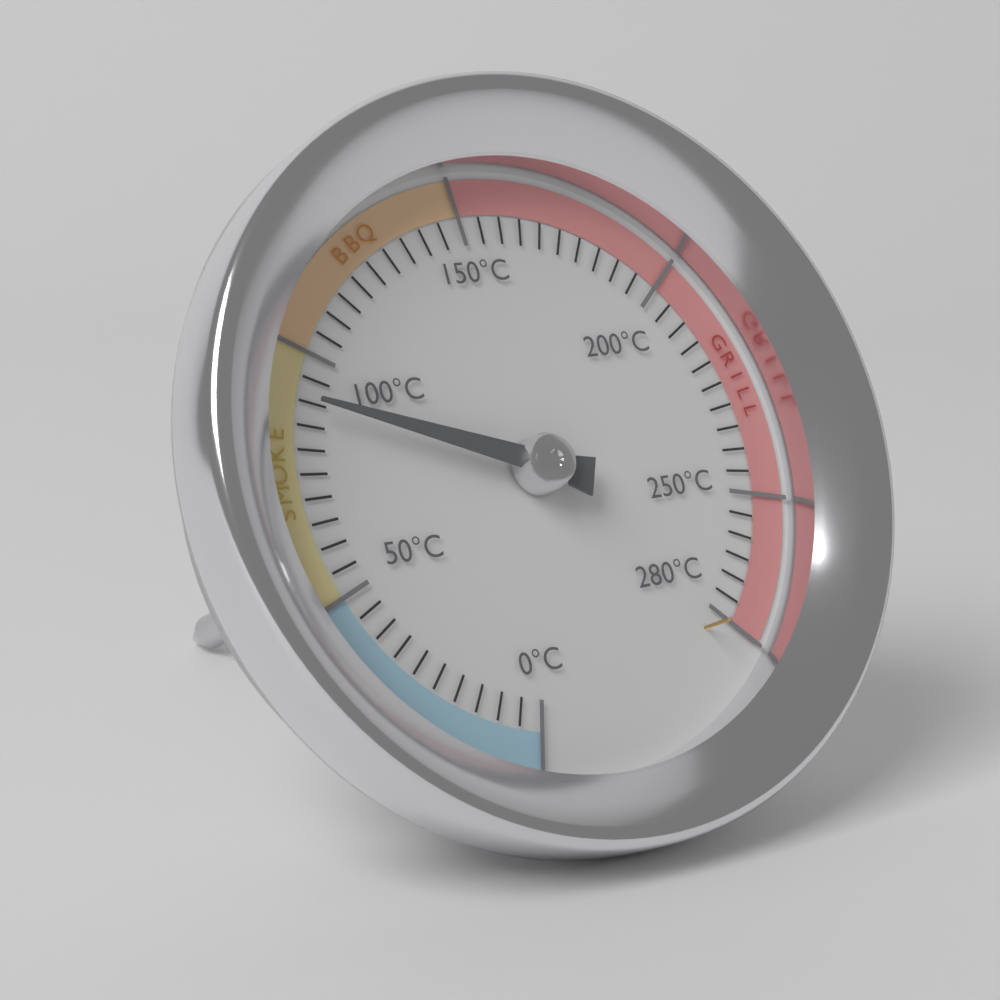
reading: 90 °C
